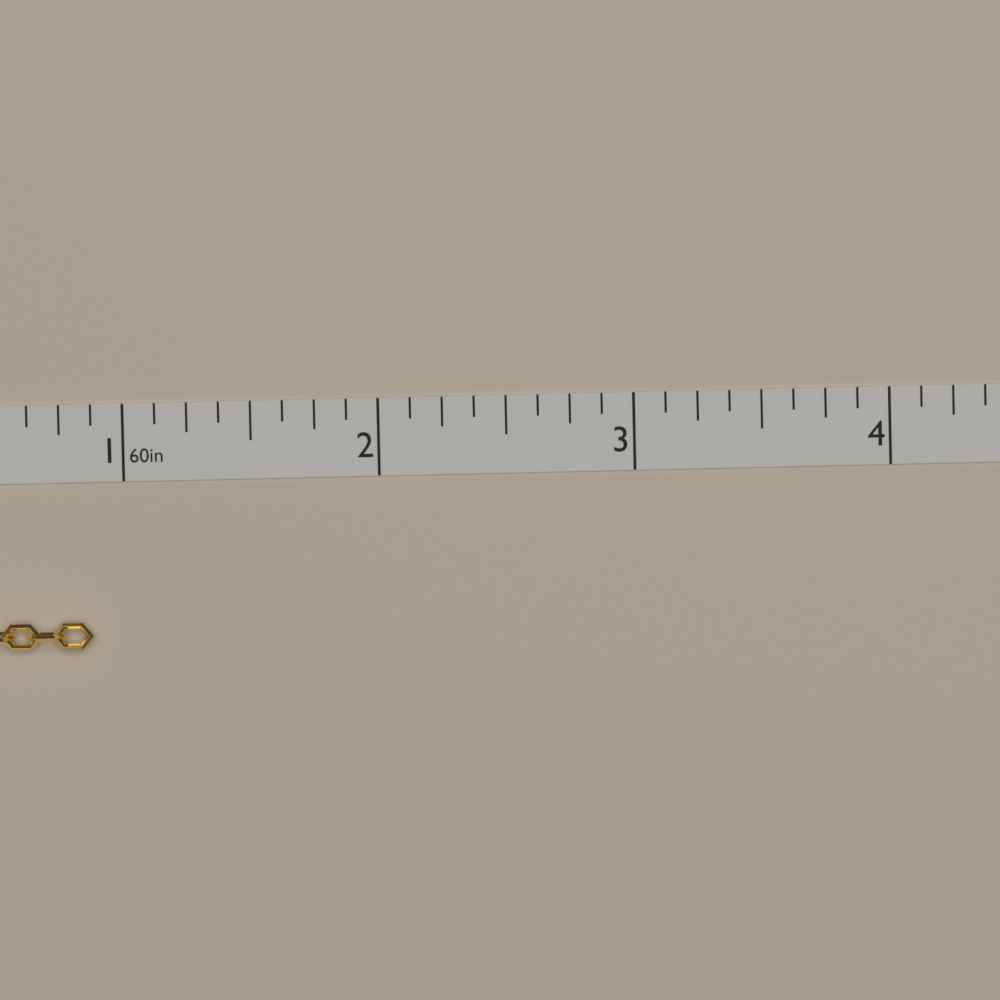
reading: 0.875 in
